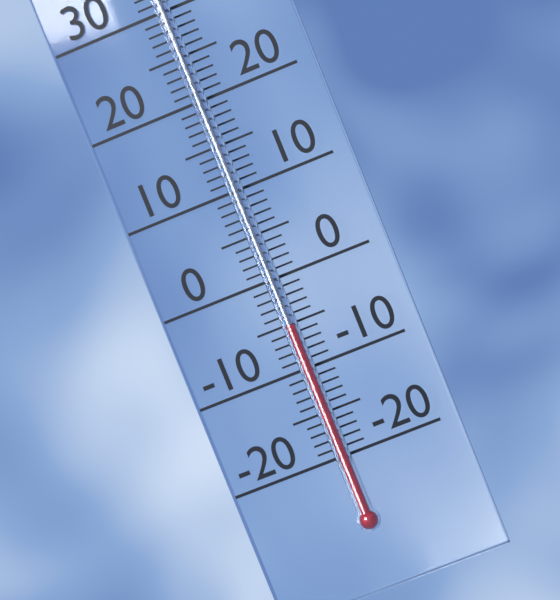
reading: -5 °C
